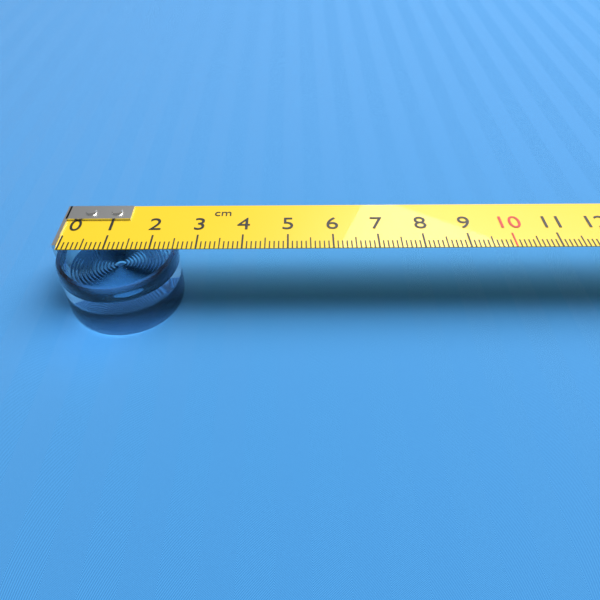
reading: 2.6 cm
